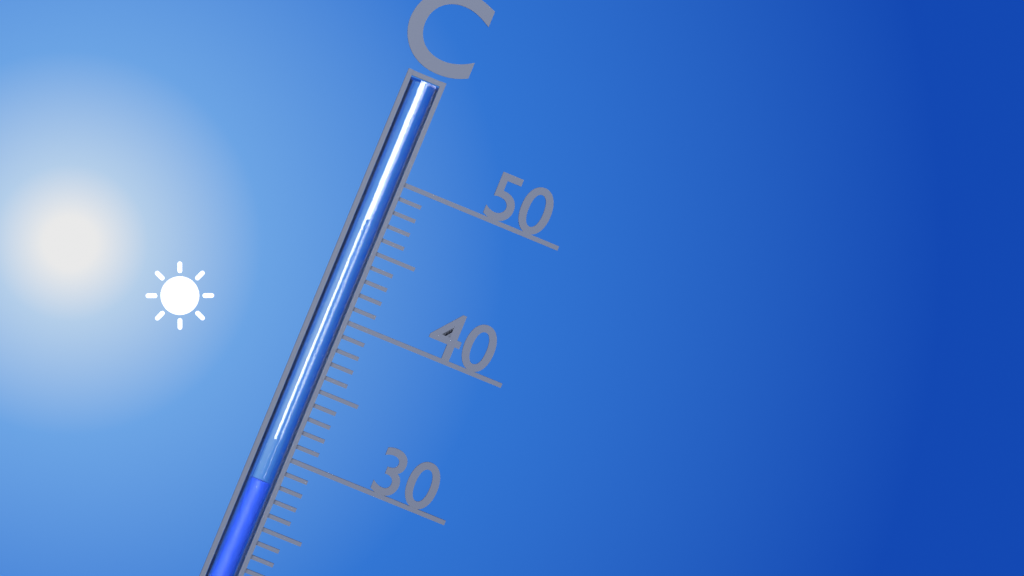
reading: 28 °C
